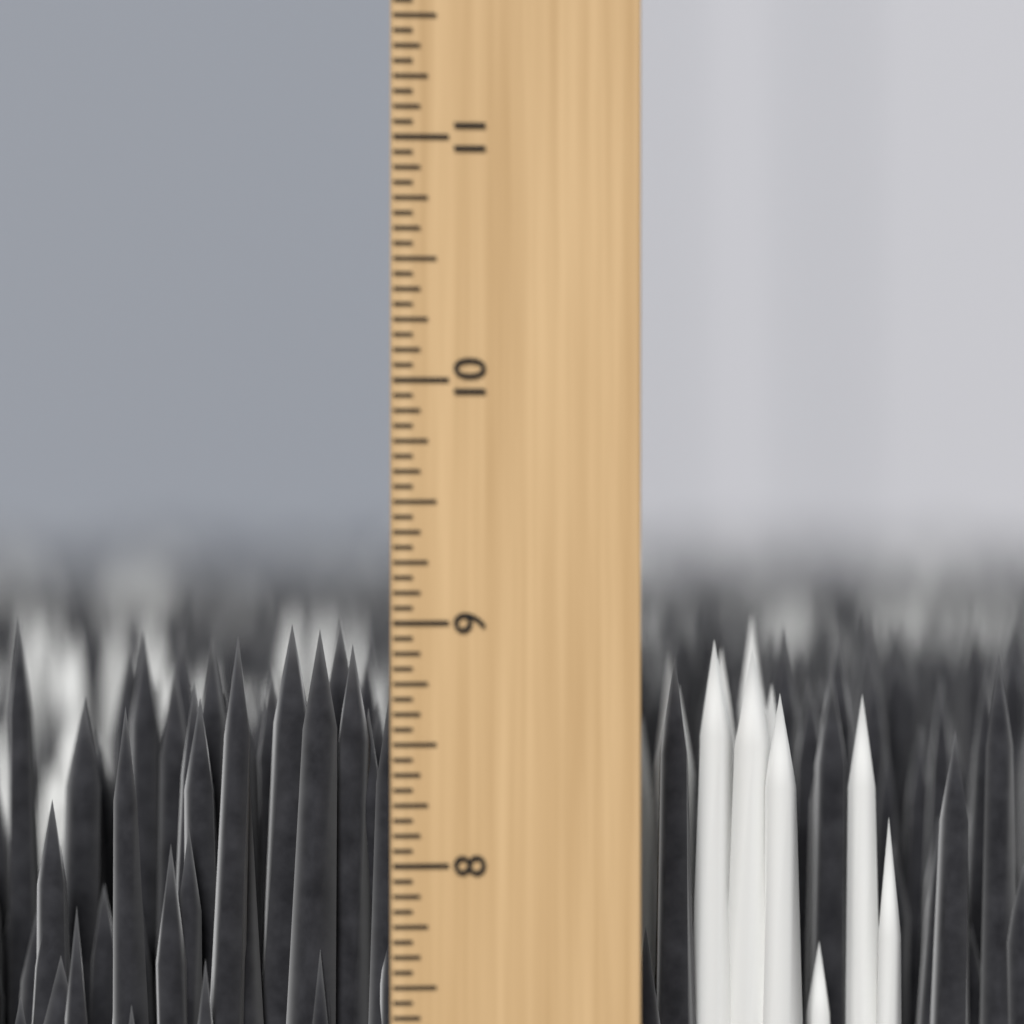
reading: 9.0000 inch
